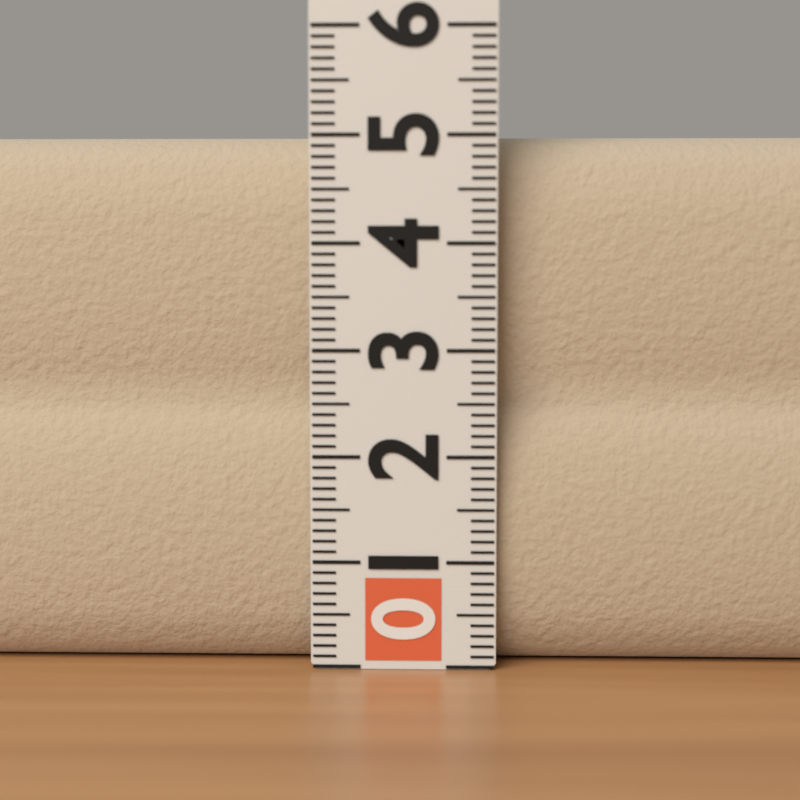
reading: 5.0 (no unit)
